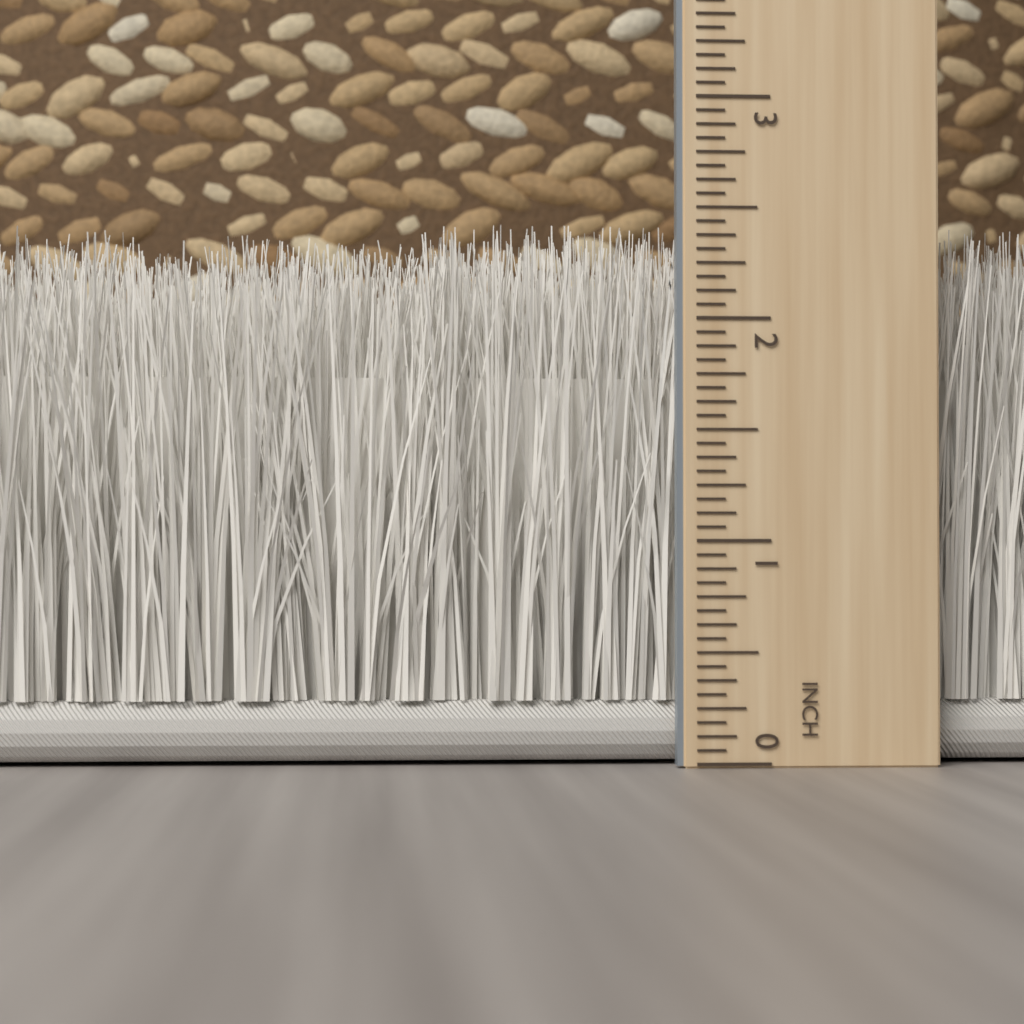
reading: 2.4375 inch
